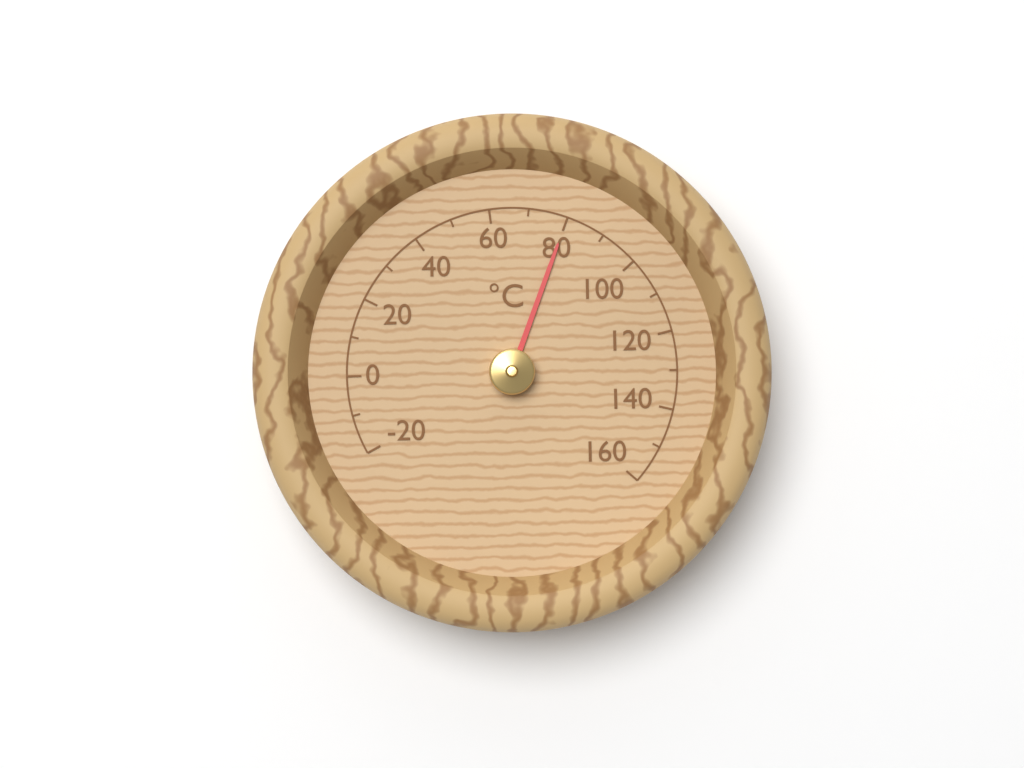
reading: 80 °C
